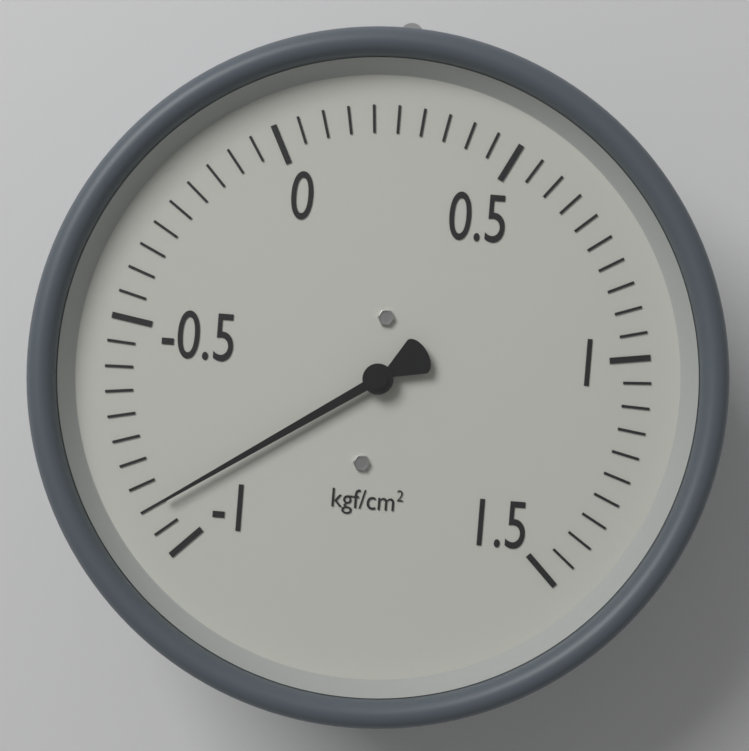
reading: -0.90 kgf/cm²
